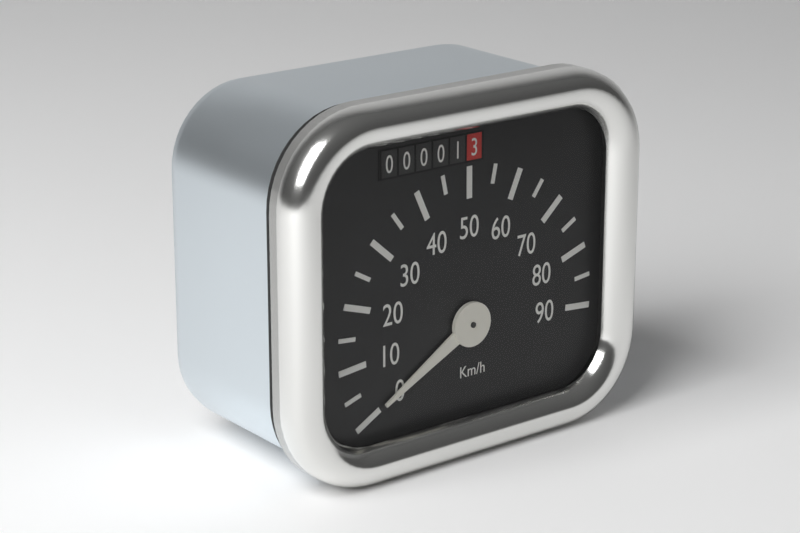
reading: 0 km/h
